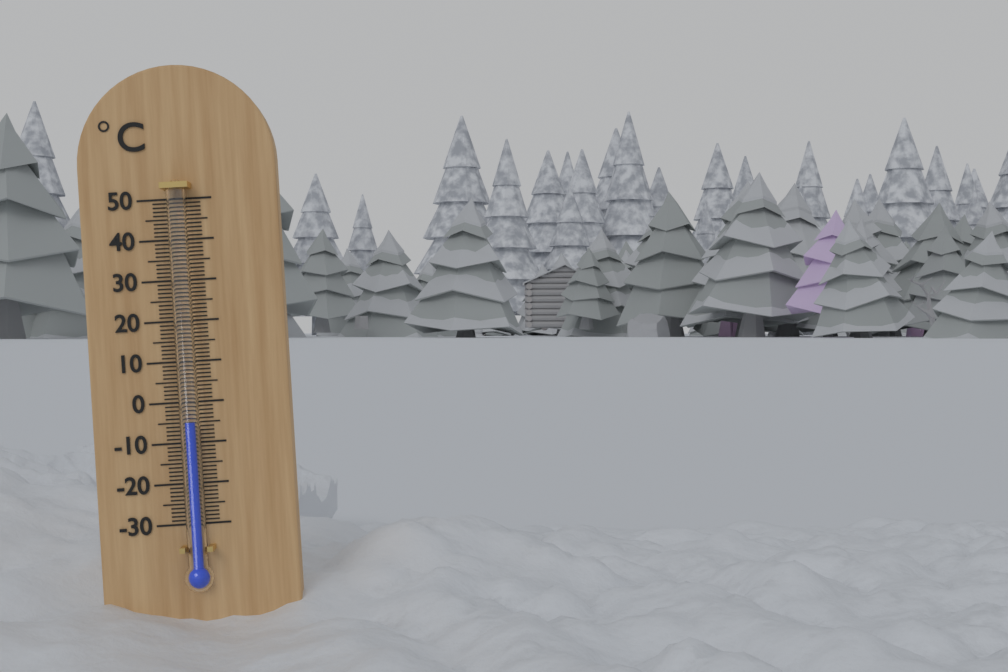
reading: -5 °C
